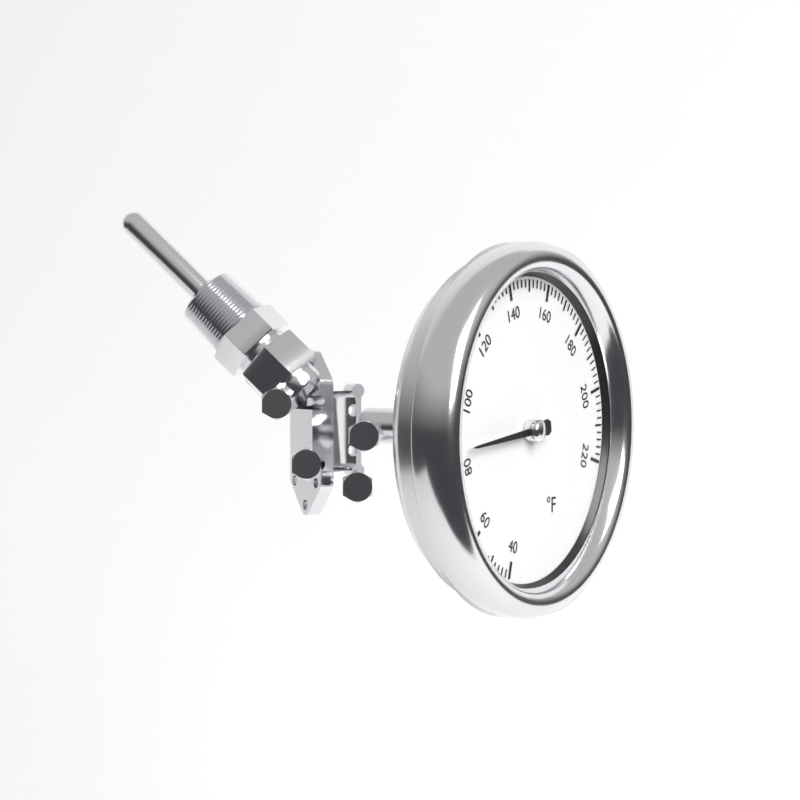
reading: 86 °F
